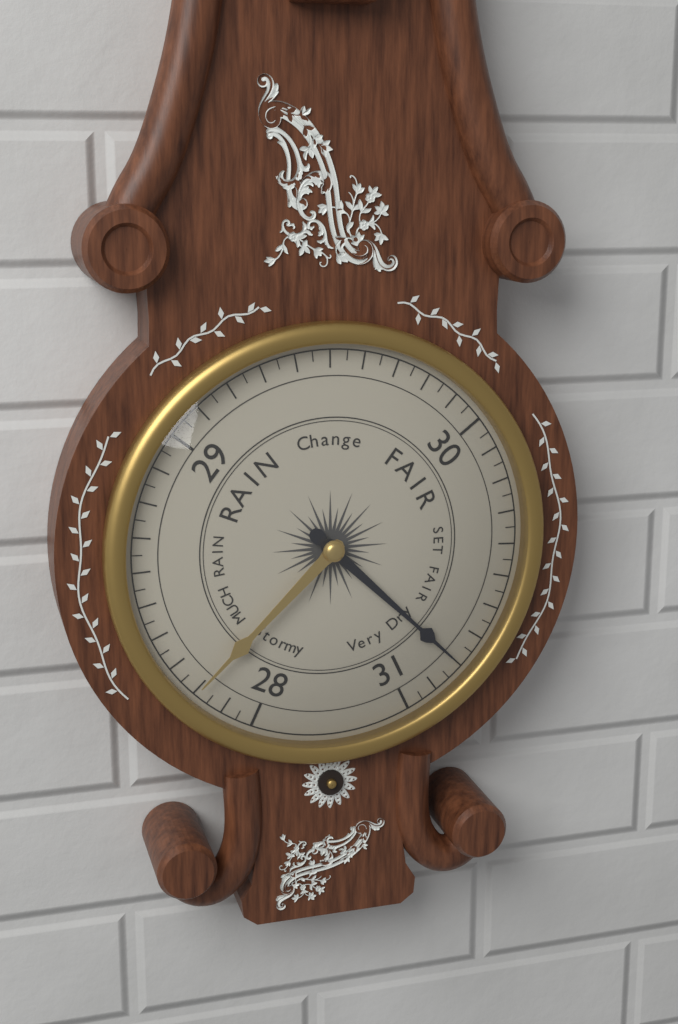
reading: 30.80 (no unit)
